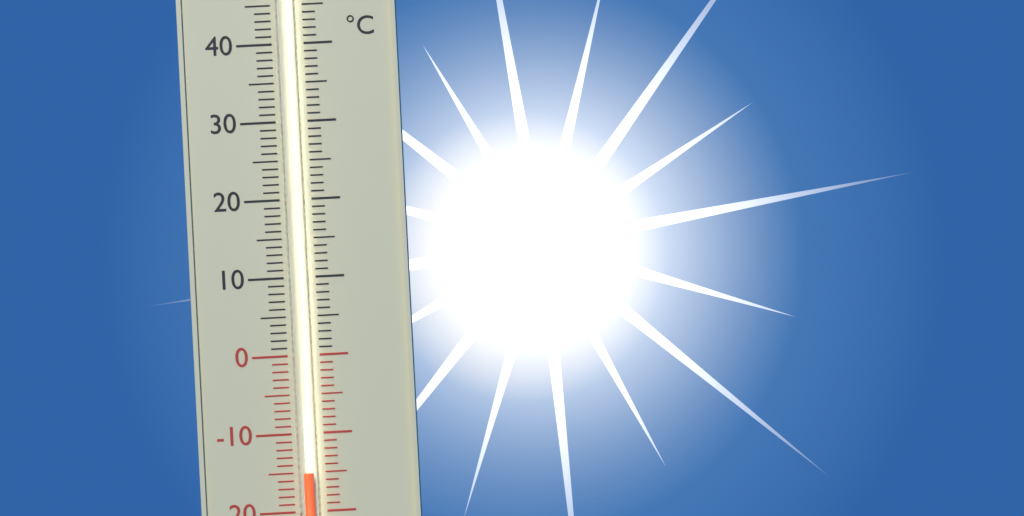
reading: -15 °C
